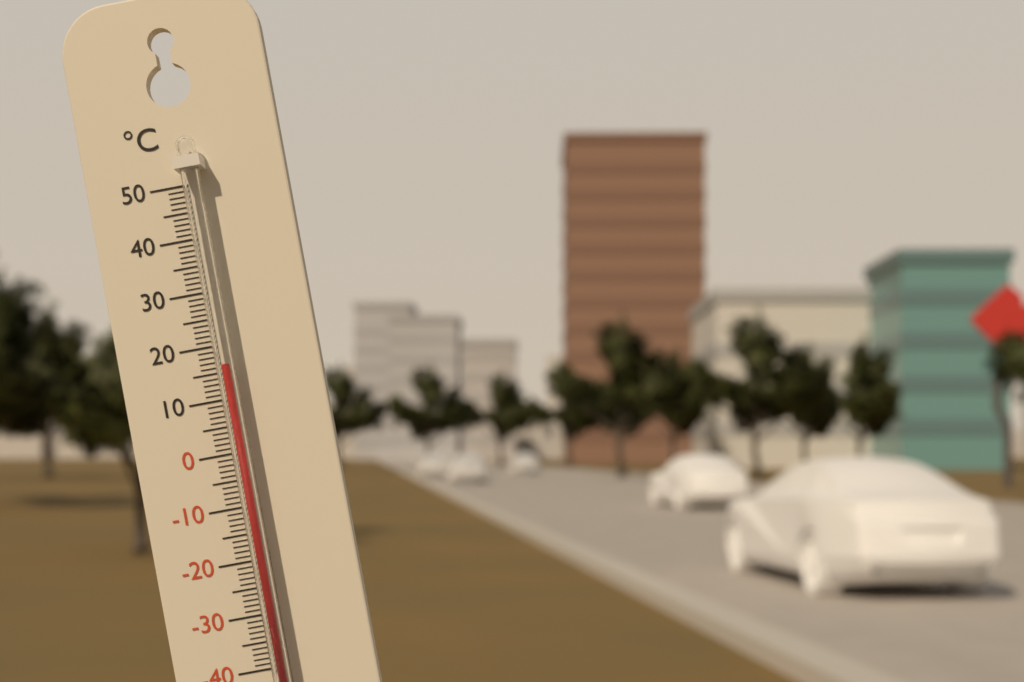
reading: 16 °C
